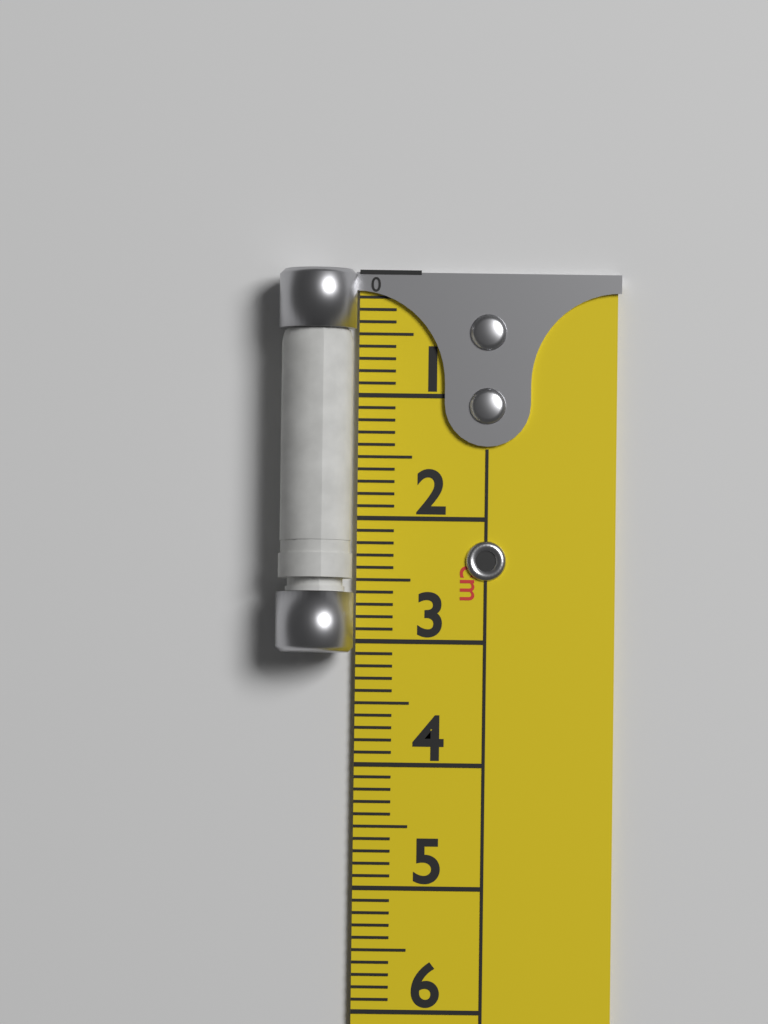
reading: 3.1 cm
